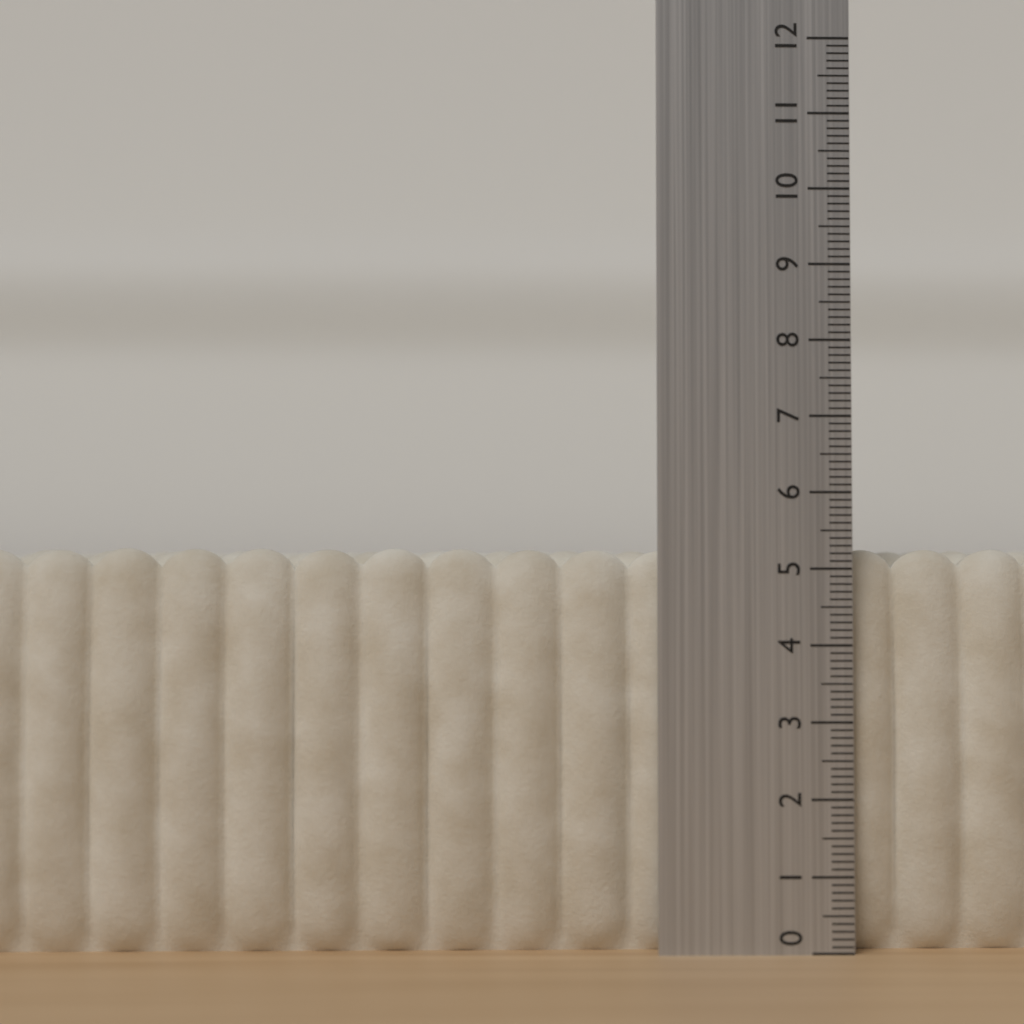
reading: 5.3 (no unit)
